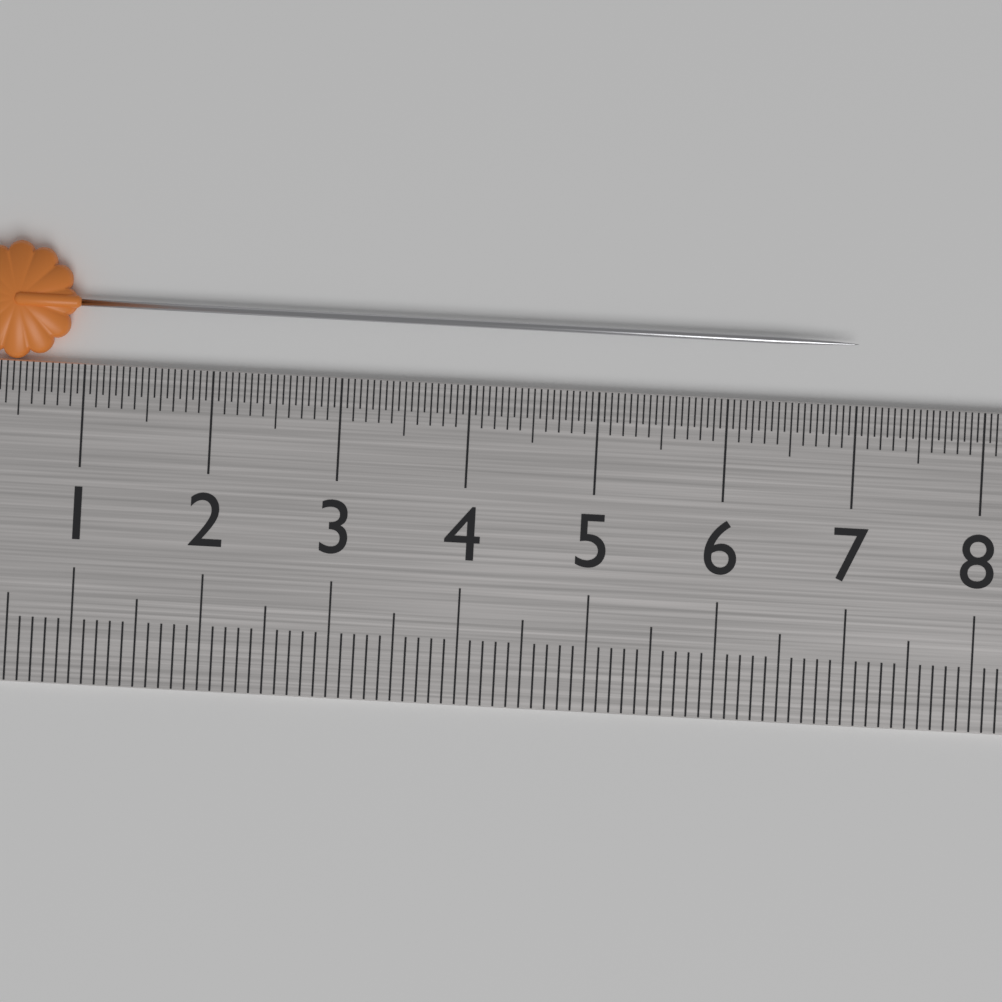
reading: 7.00 cm
